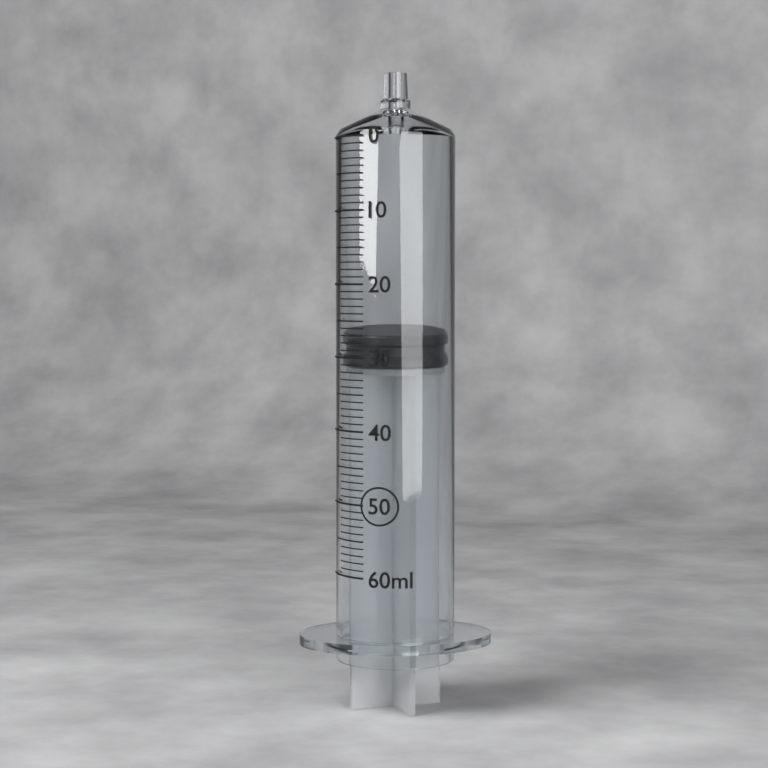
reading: 27 ml
